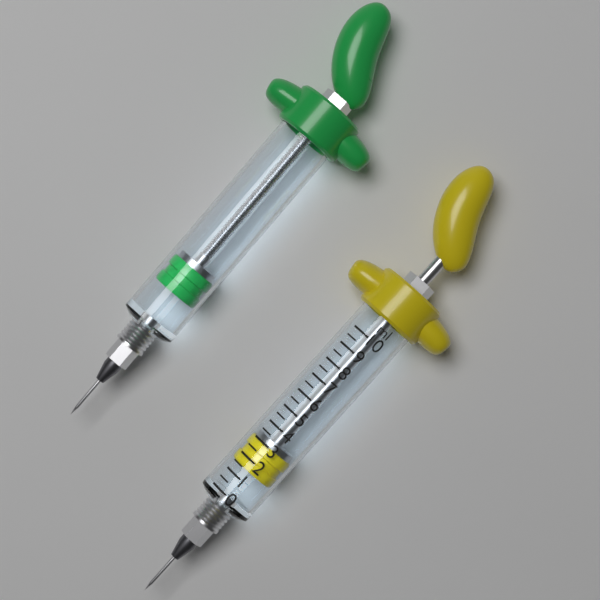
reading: 1.5 ml
